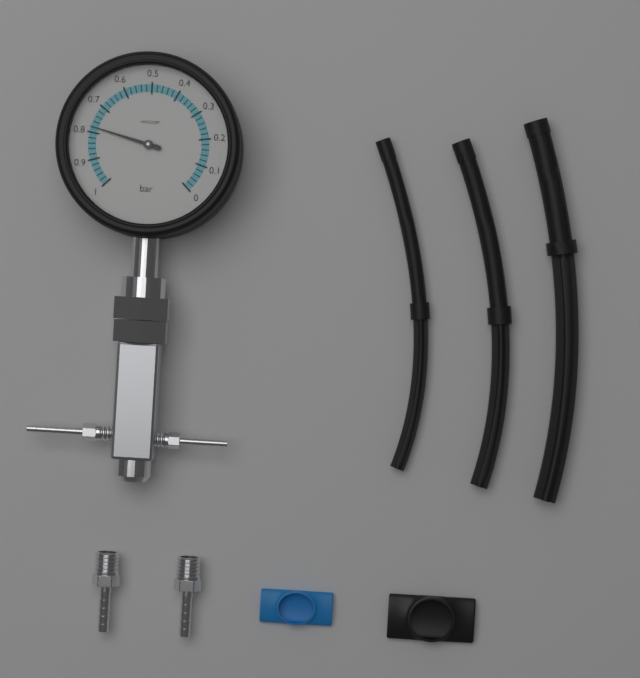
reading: 0.78 bar
